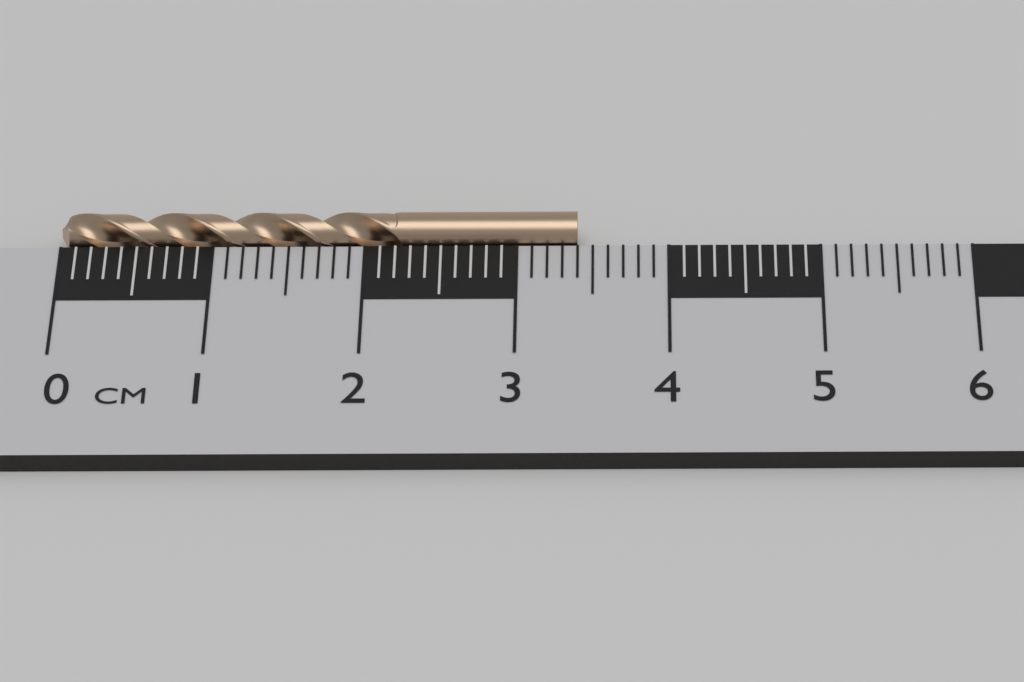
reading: 3.4 cm
